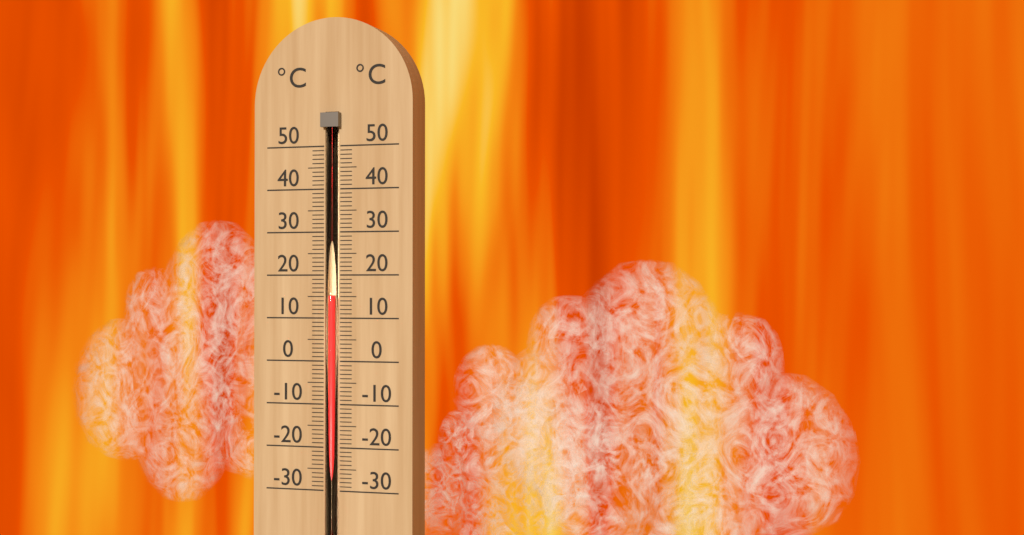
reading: 15 °C
